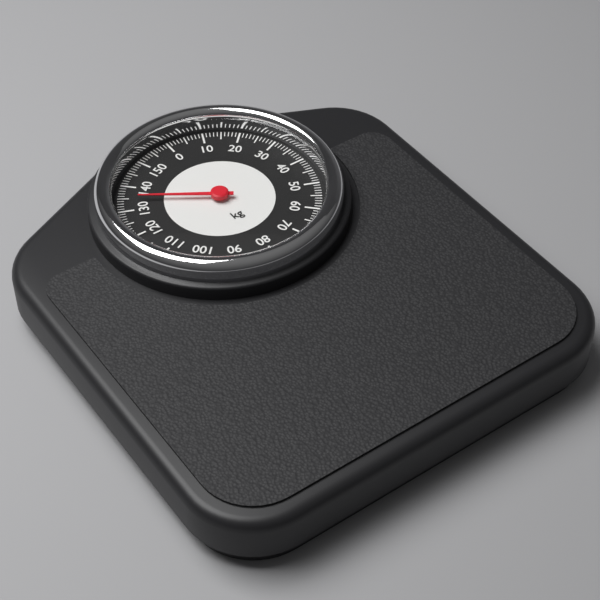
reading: 135 kg
